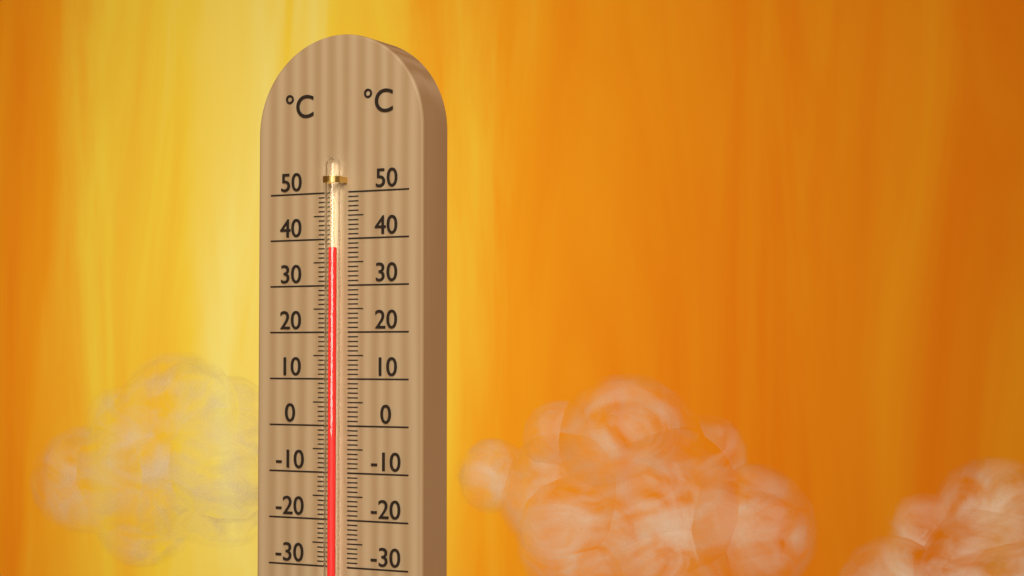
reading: 38 °C
